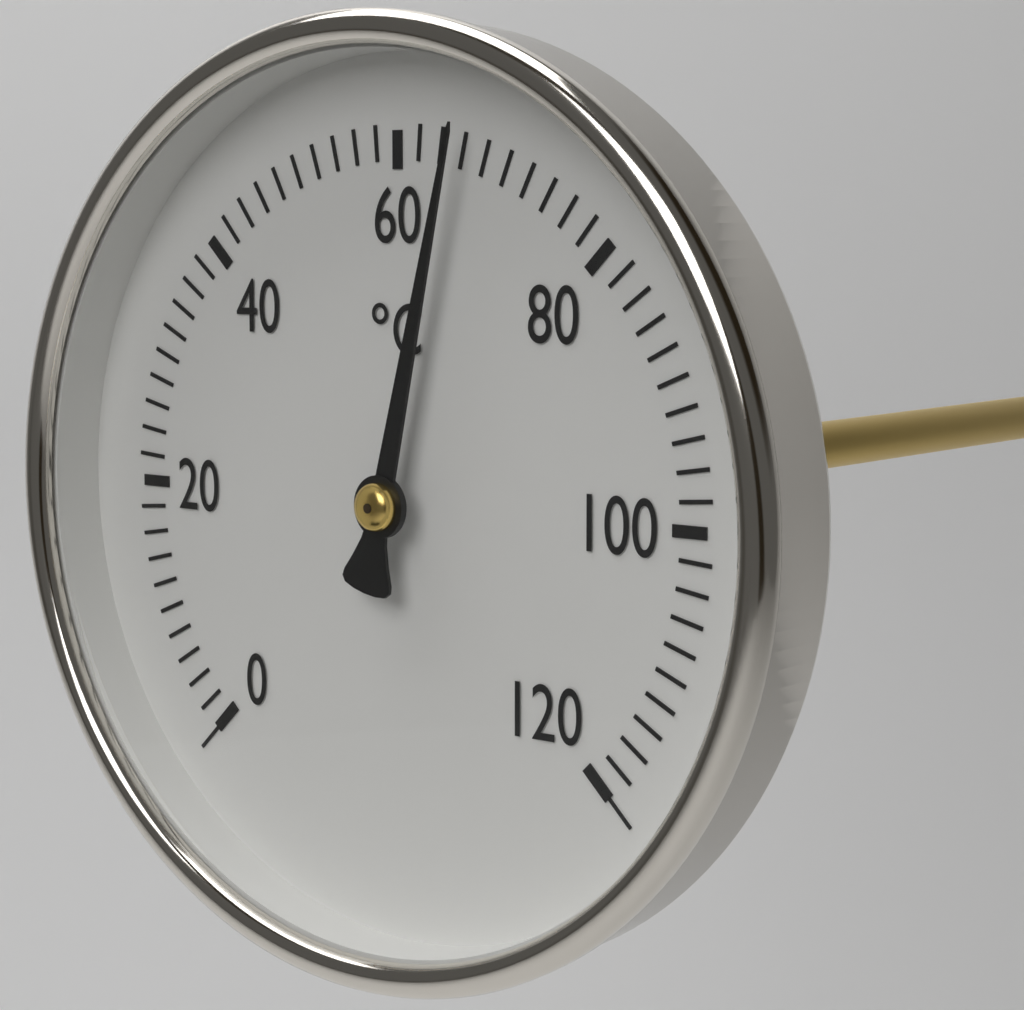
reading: 66 °C
